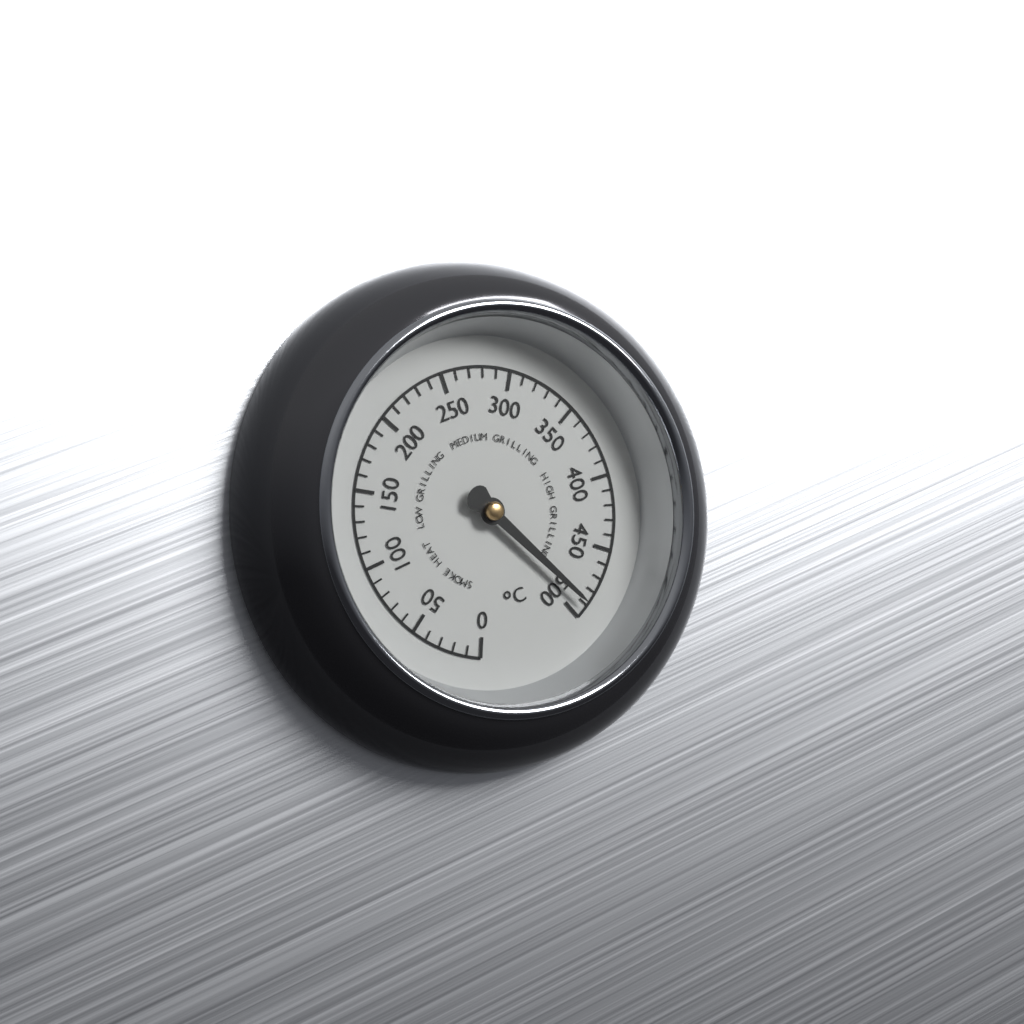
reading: 490 °C
